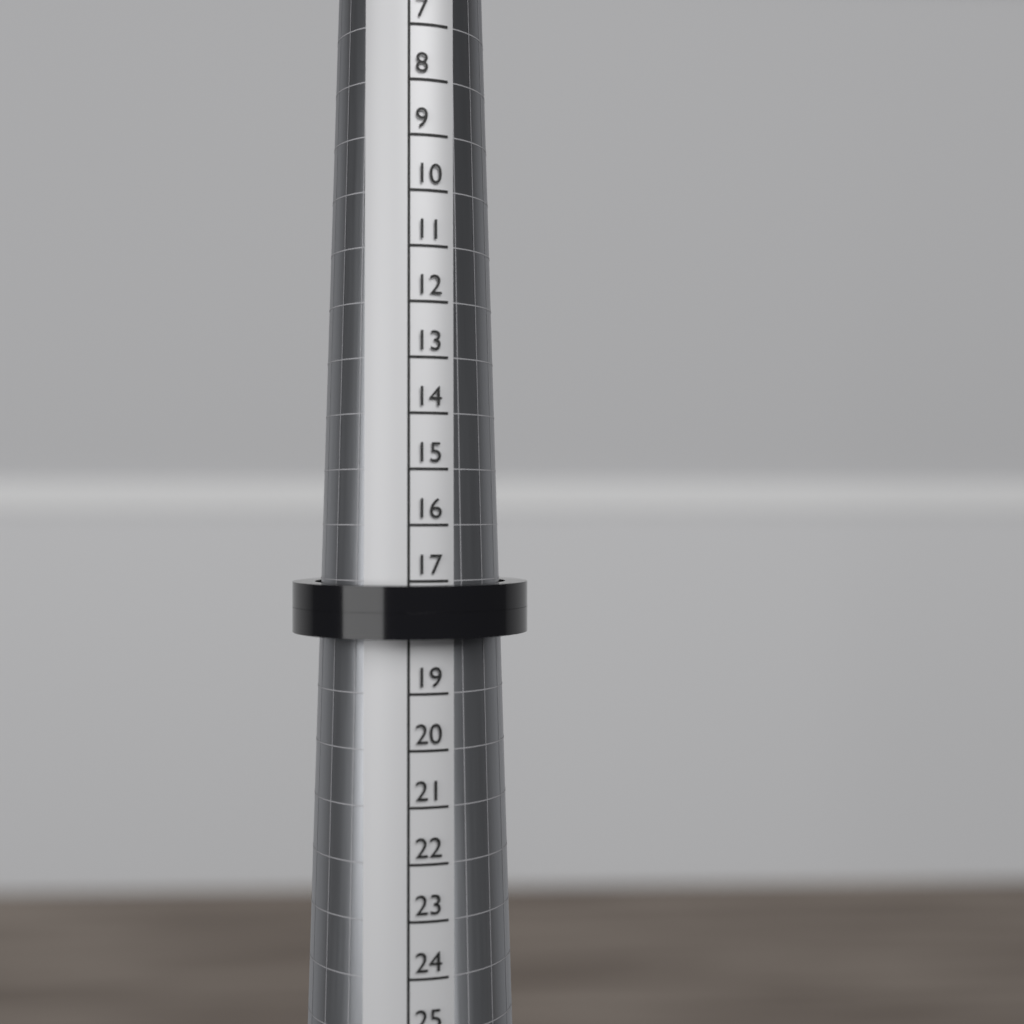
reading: 18 (no unit)
